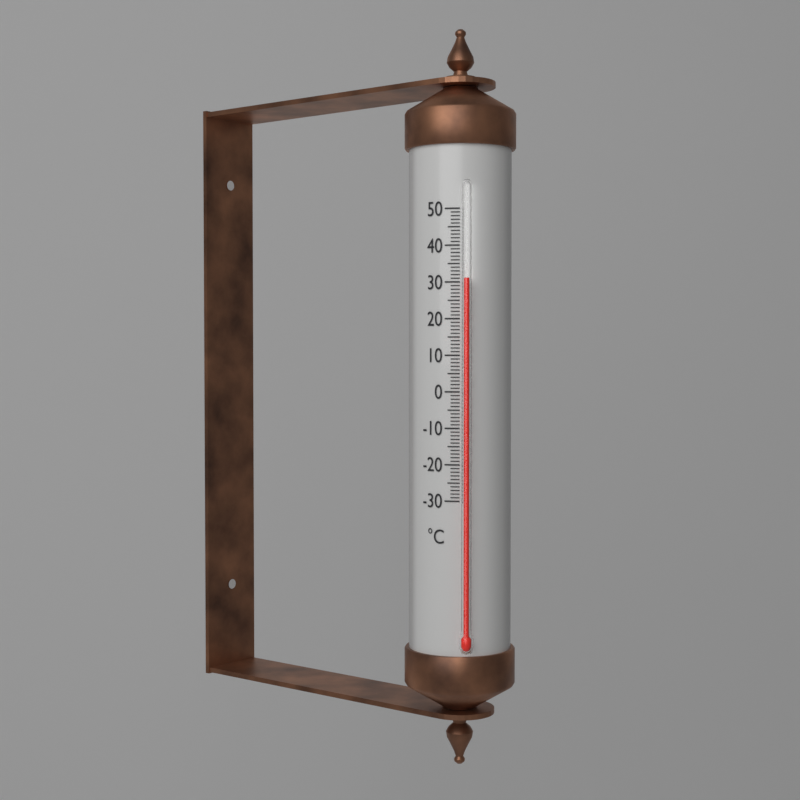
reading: 31 °C
